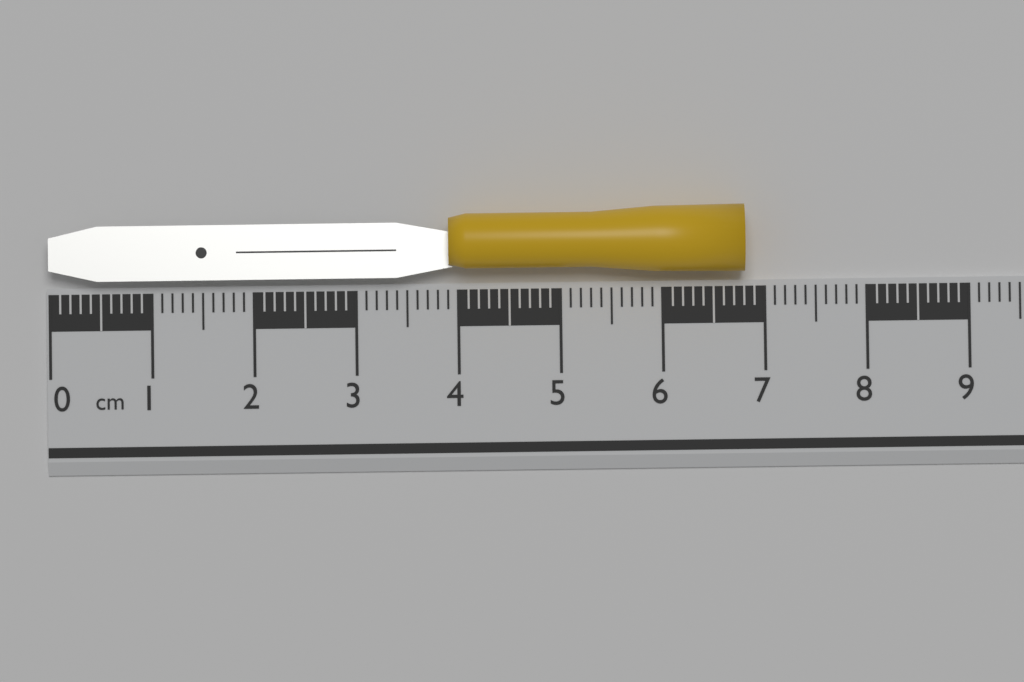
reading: 6.8 cm
